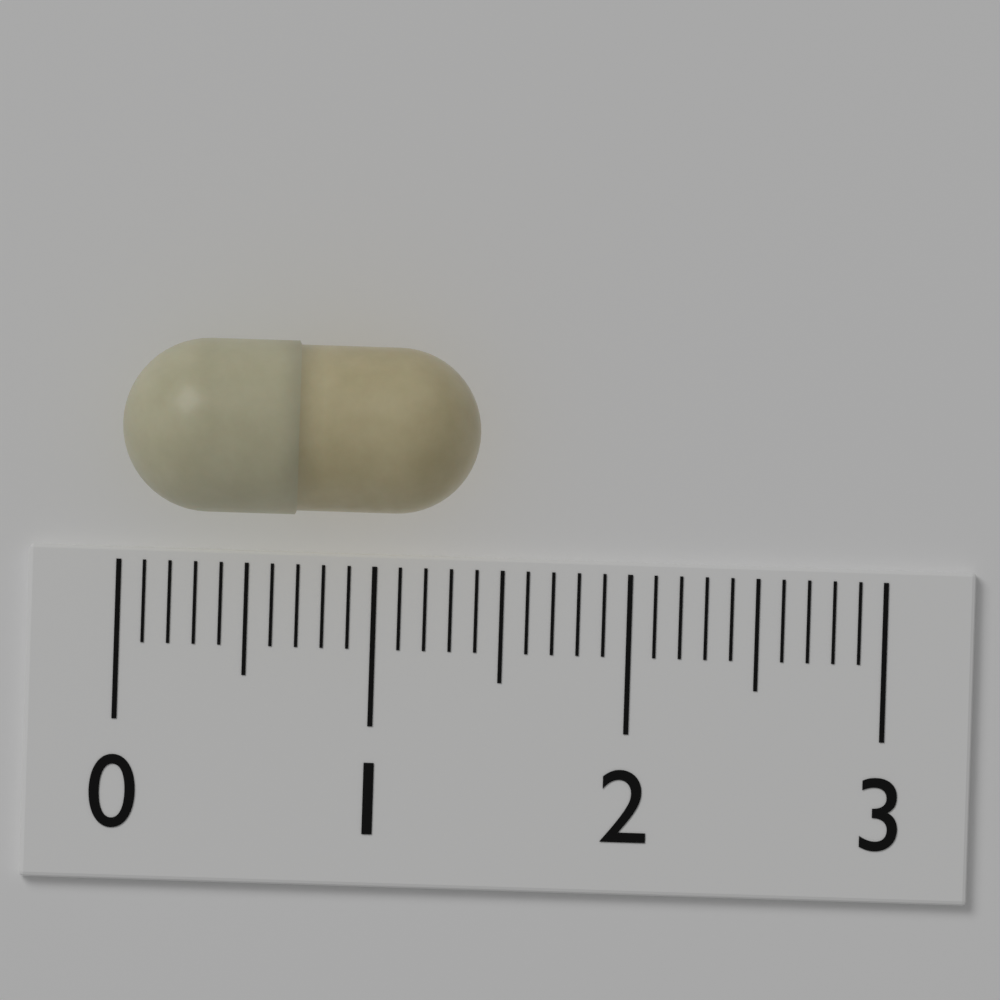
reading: 1.4 (no unit)
